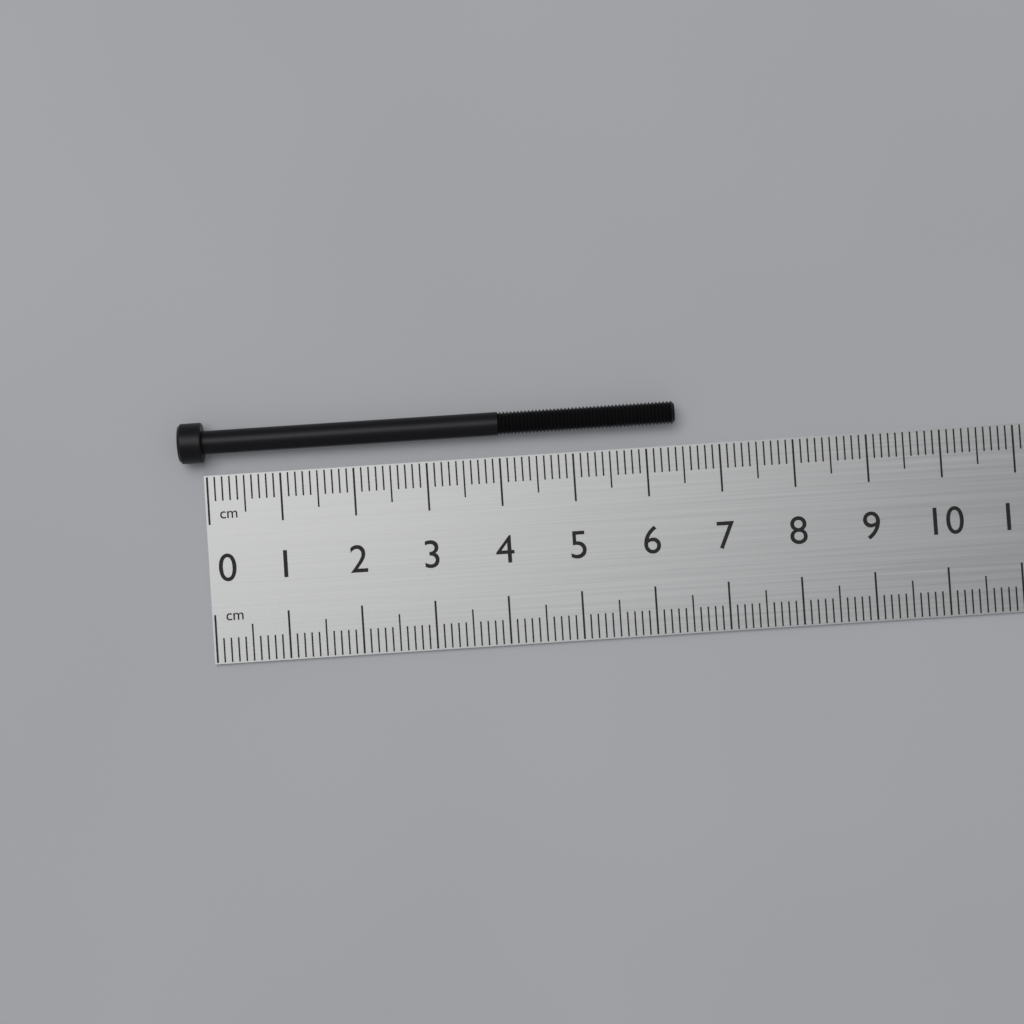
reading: 6.4 cm
